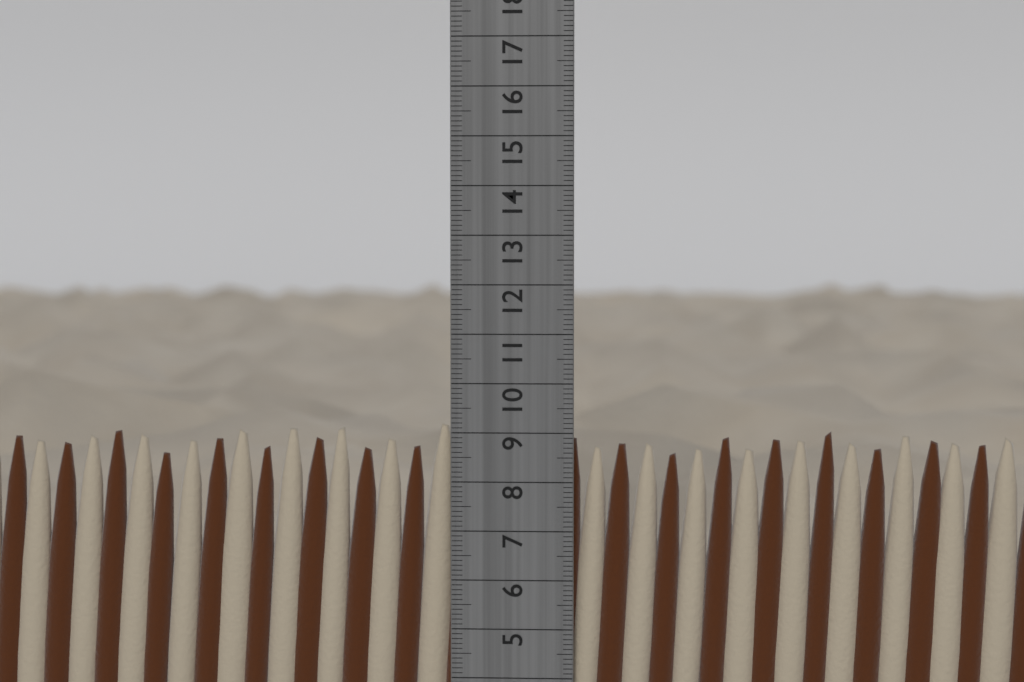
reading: 9.2 cm
